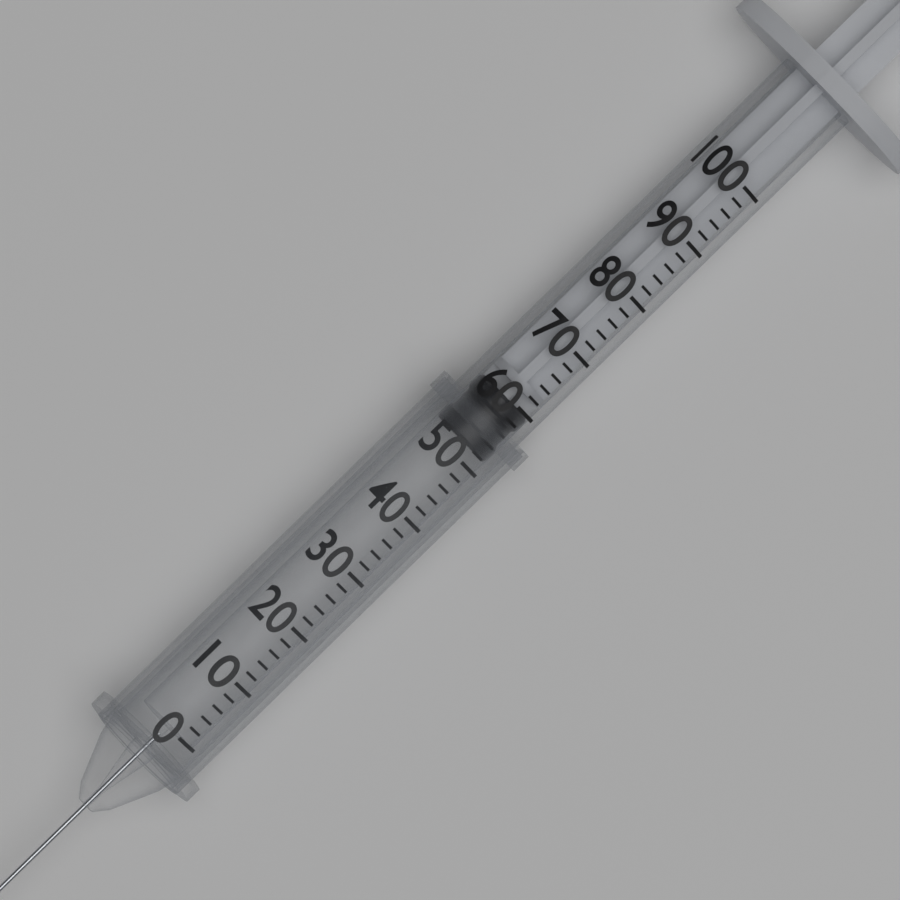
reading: 52 (no unit)
